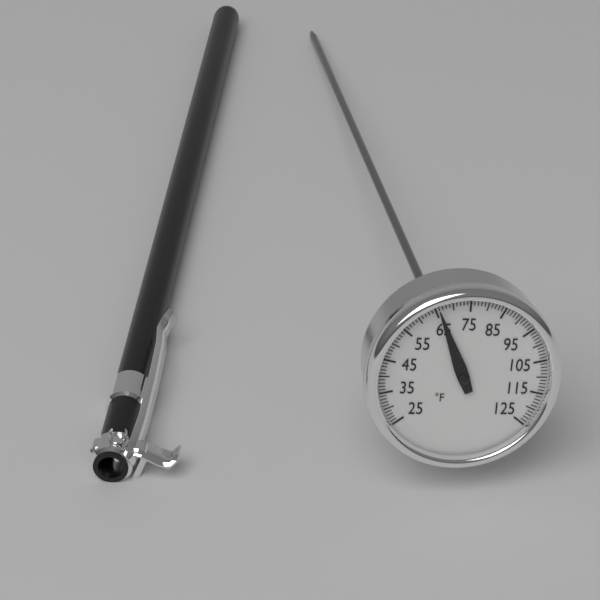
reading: 66 °F
